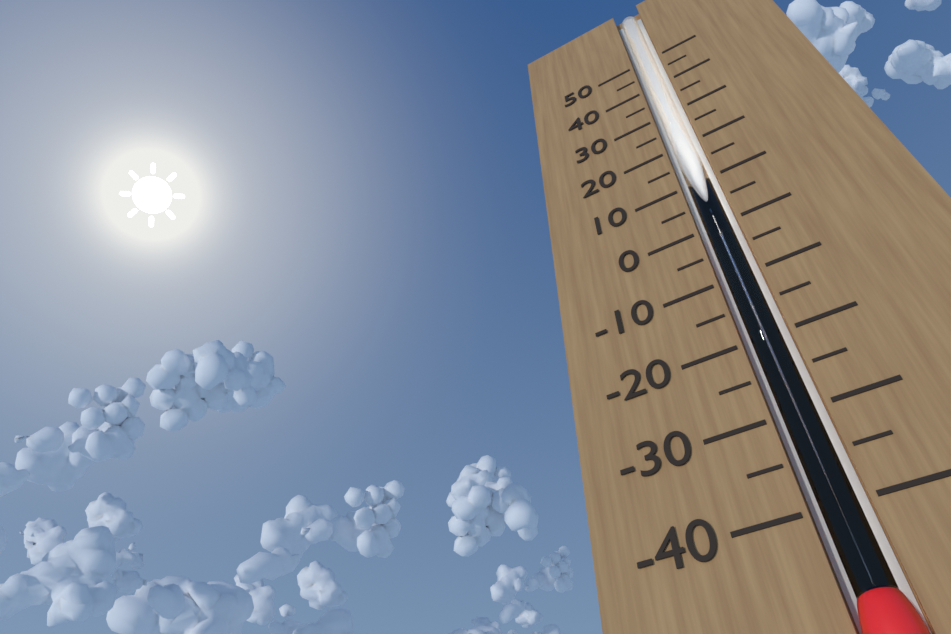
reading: 0 (no unit)
